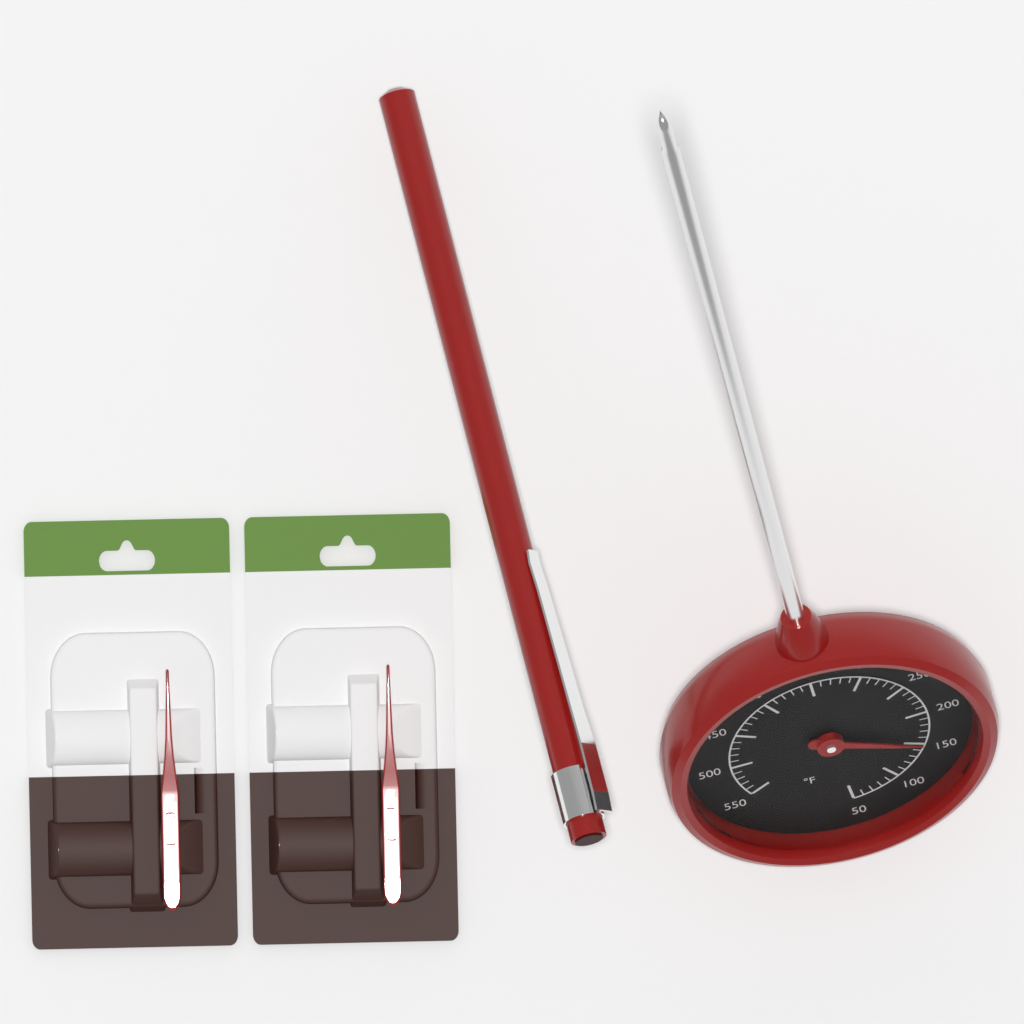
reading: 150 °F
